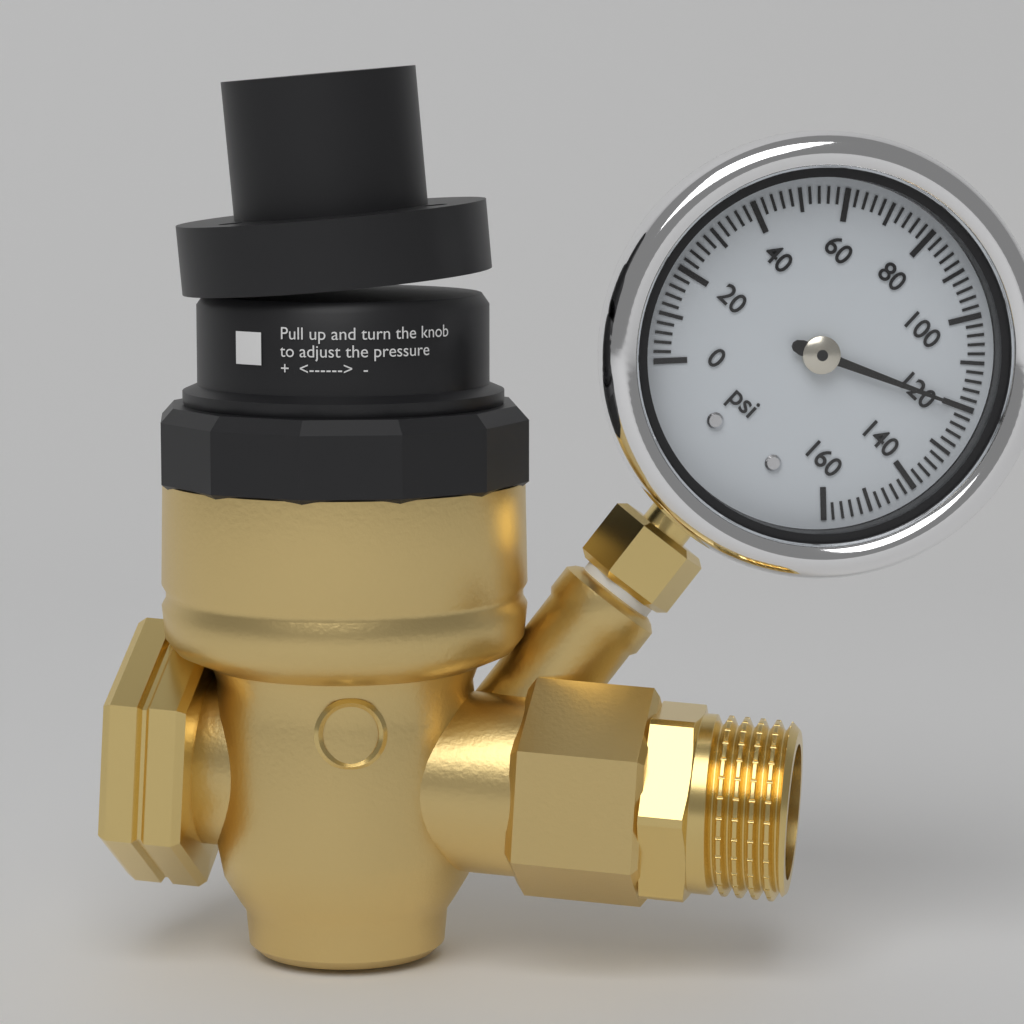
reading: 120 psi
